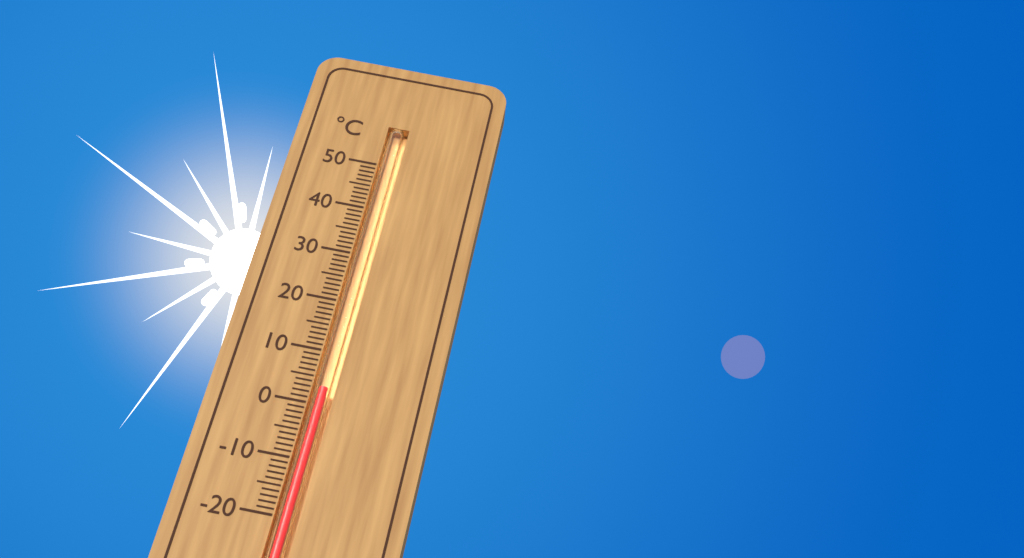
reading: 3 °C
